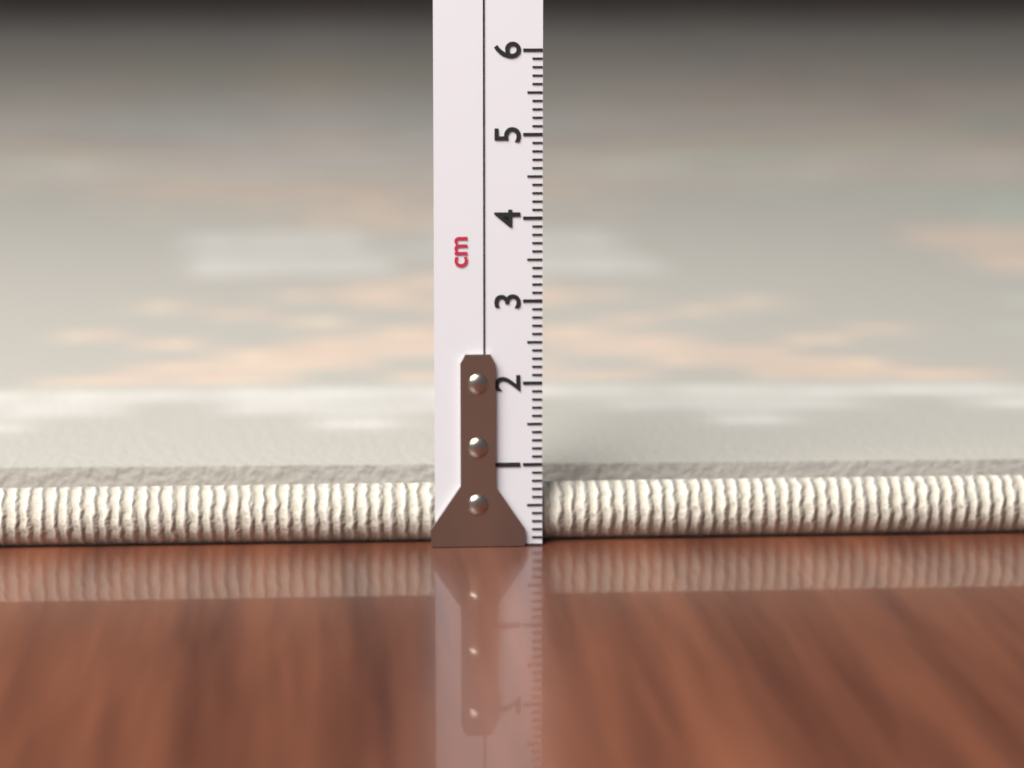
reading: 0.7 cm
